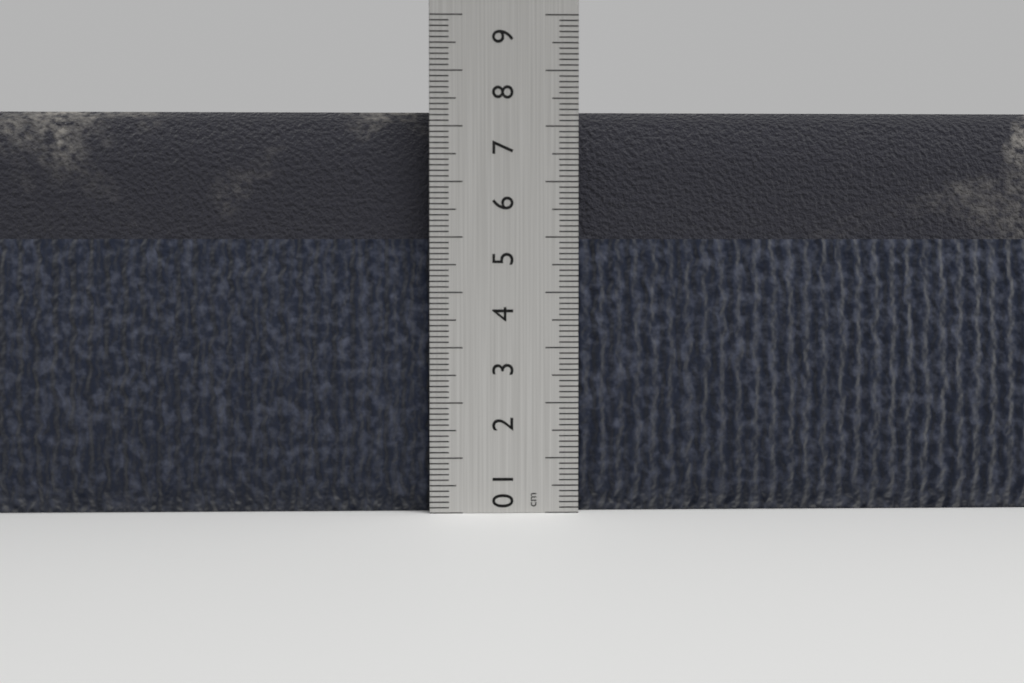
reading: 7.3 cm
